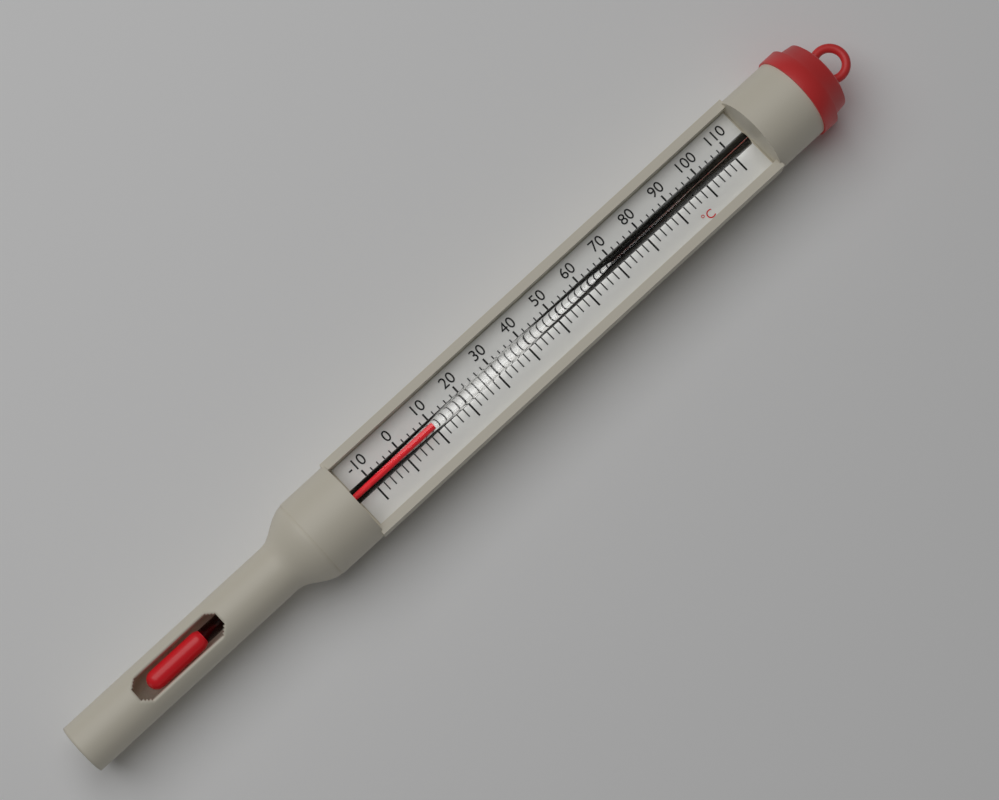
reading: 10 °C
